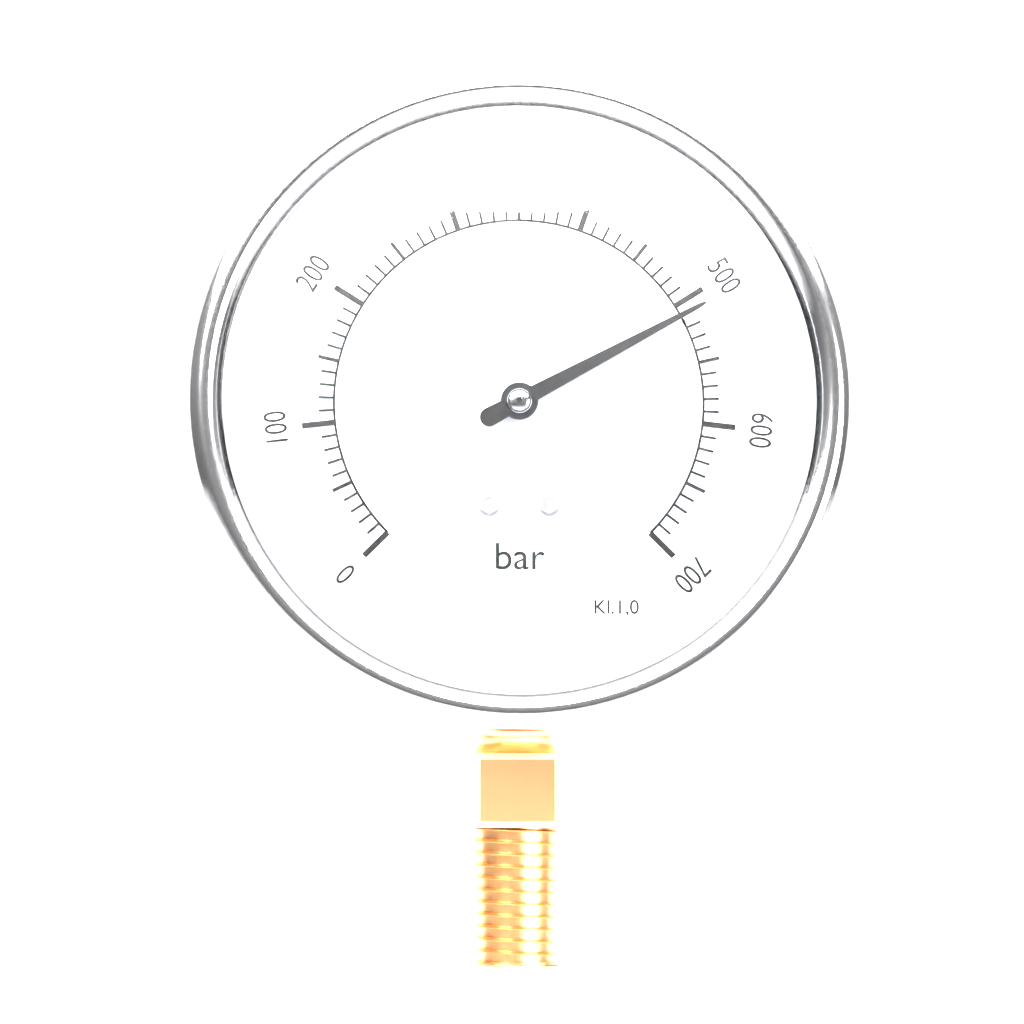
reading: 510 bar
